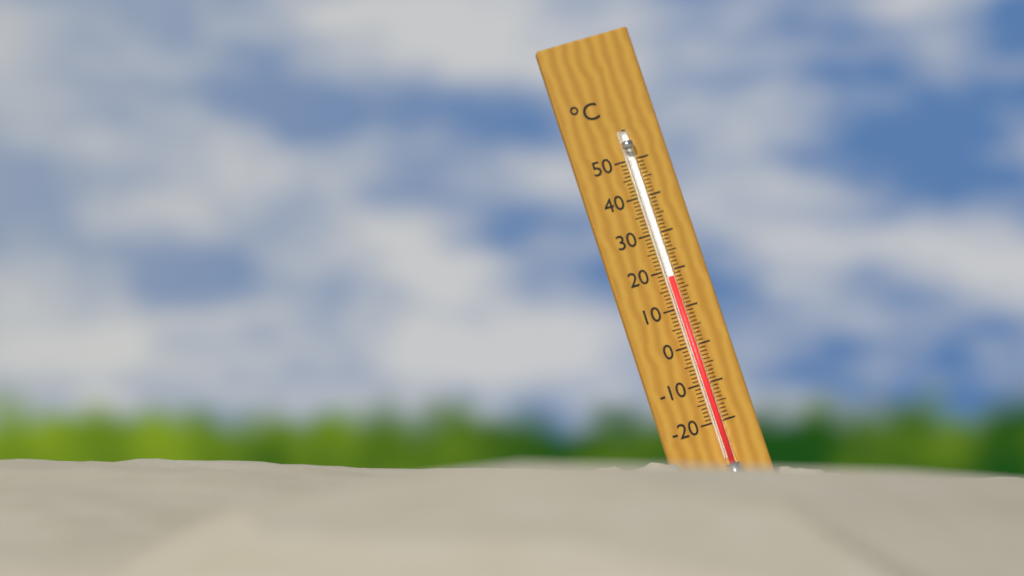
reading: 18 °C
